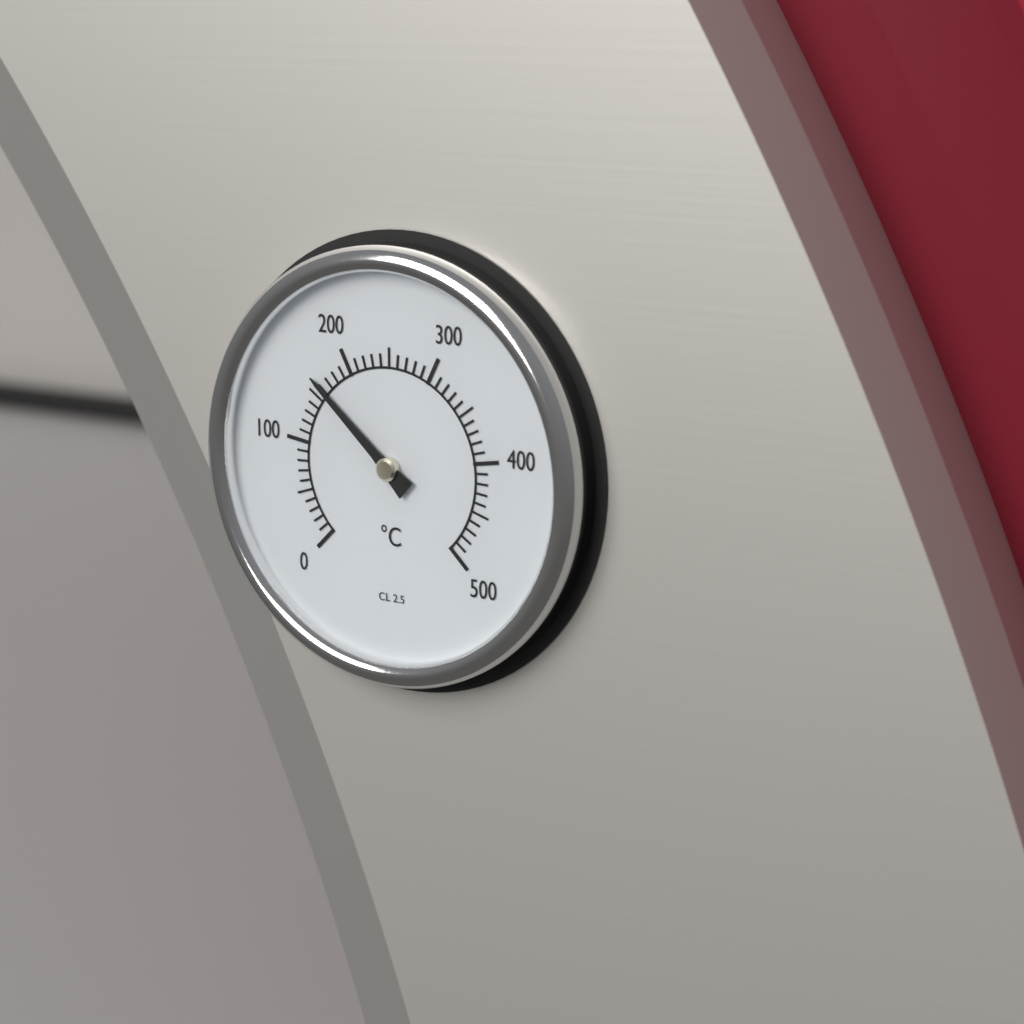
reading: 160 °C
